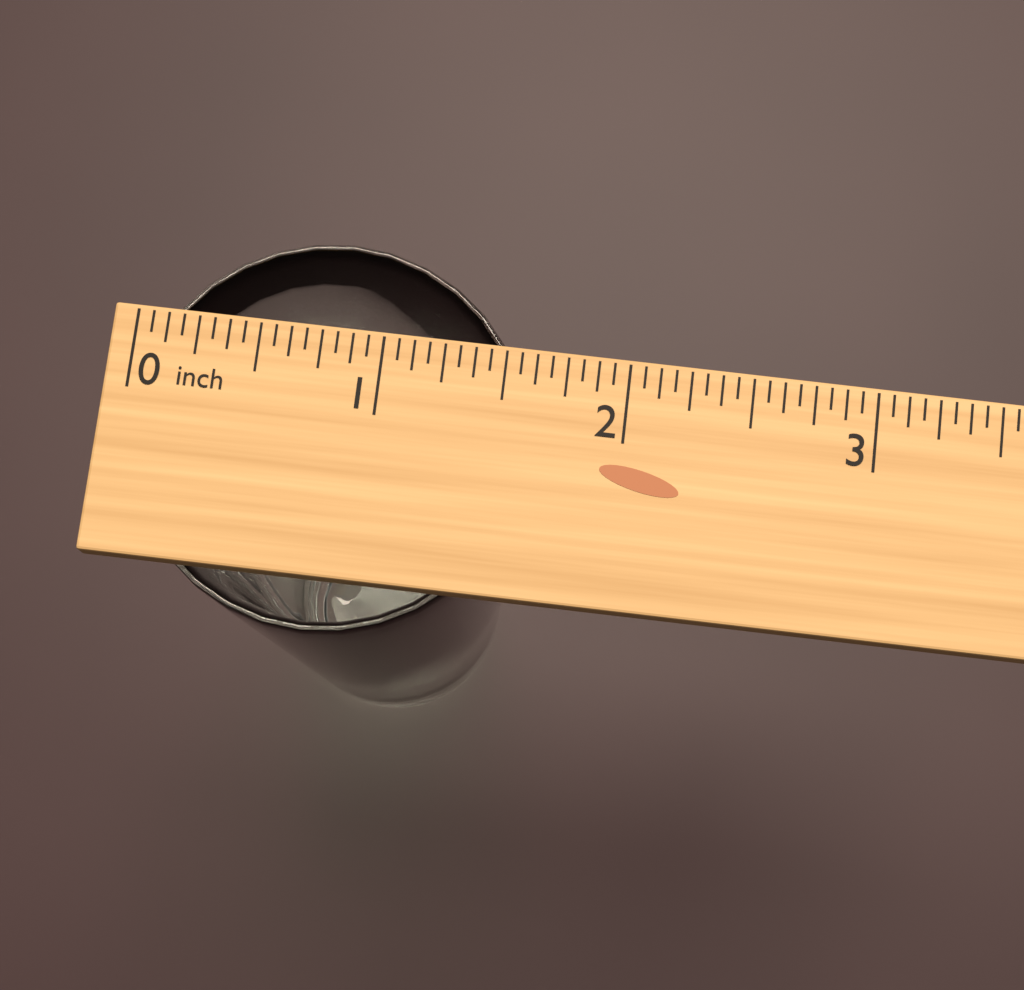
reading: 1.6250 inch
